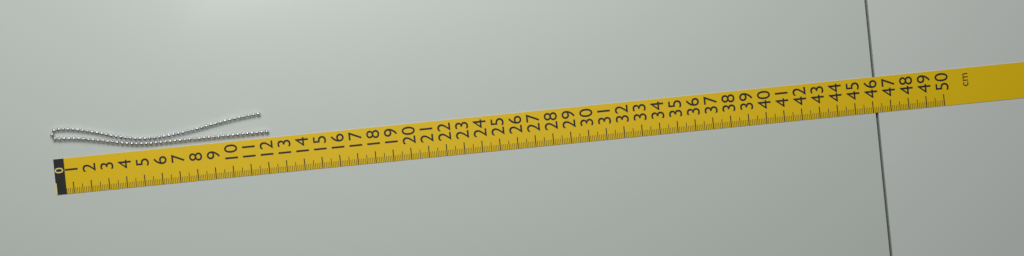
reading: 12.2 cm
